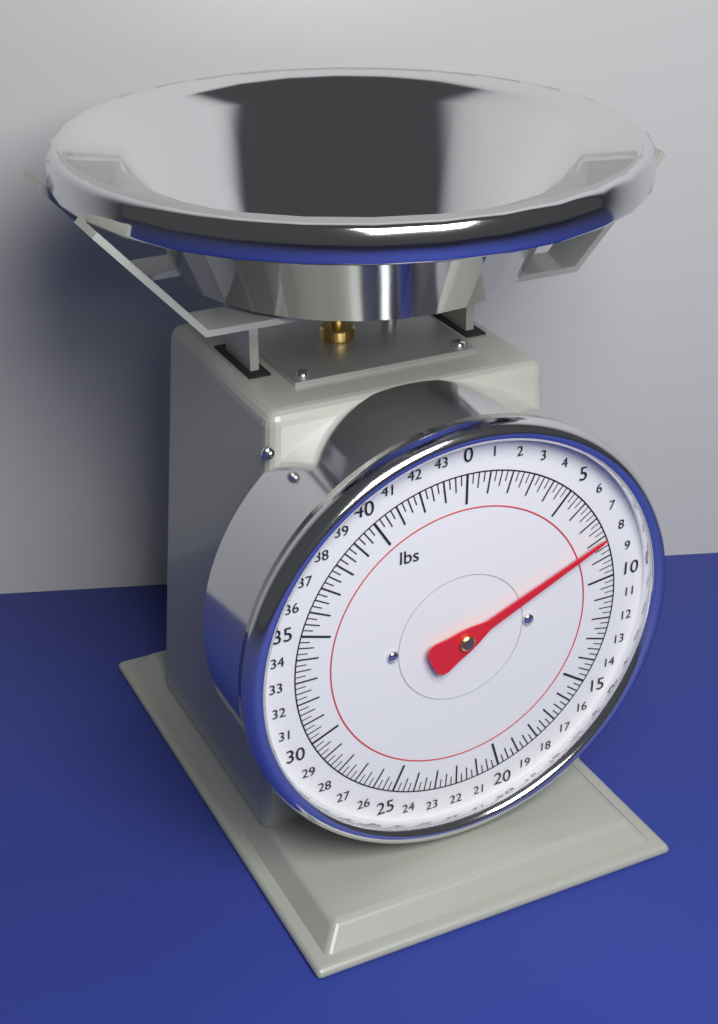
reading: 8.00 lbs
